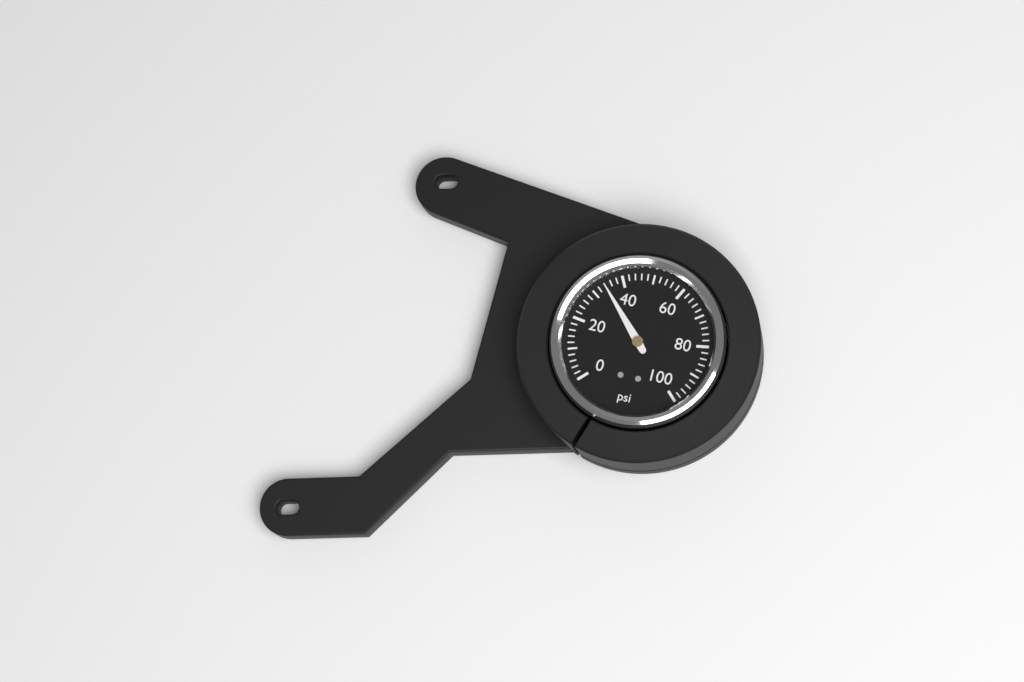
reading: 34 psi
